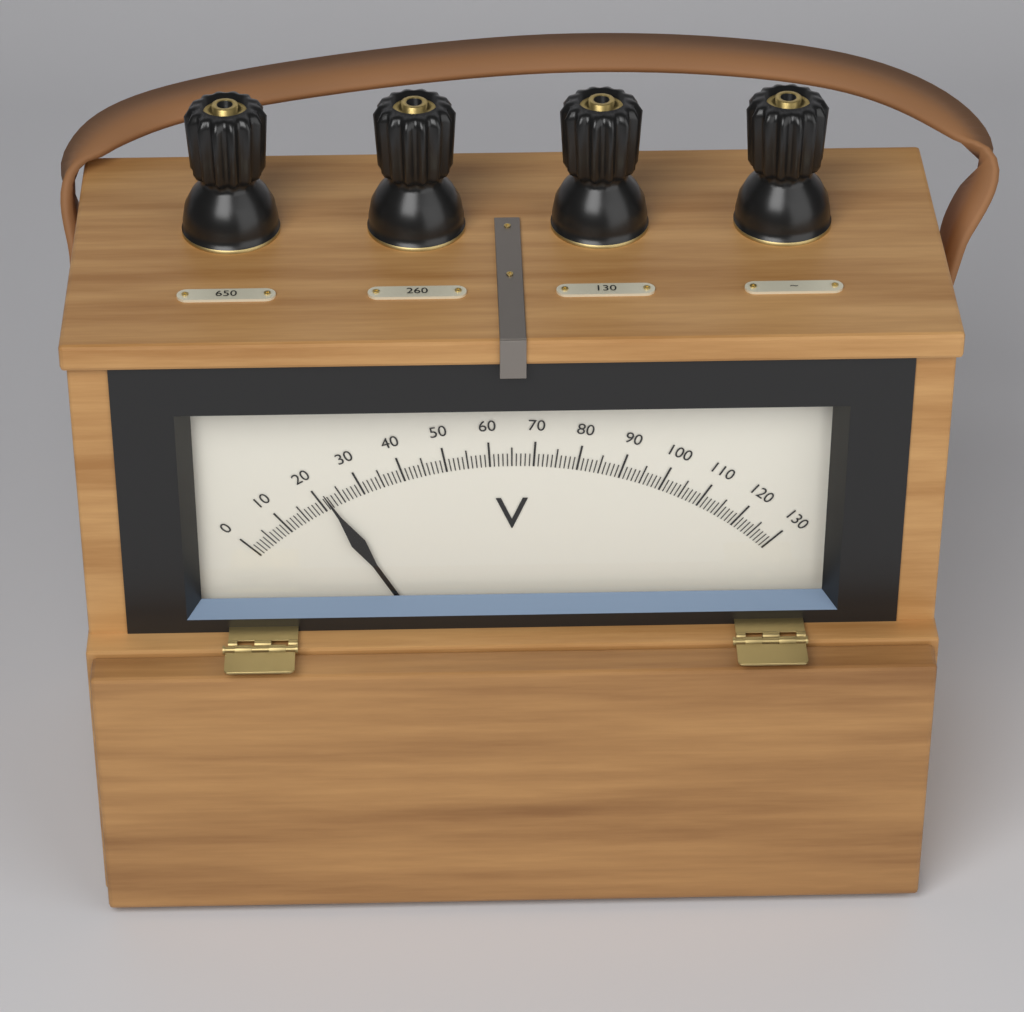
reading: 22 V
